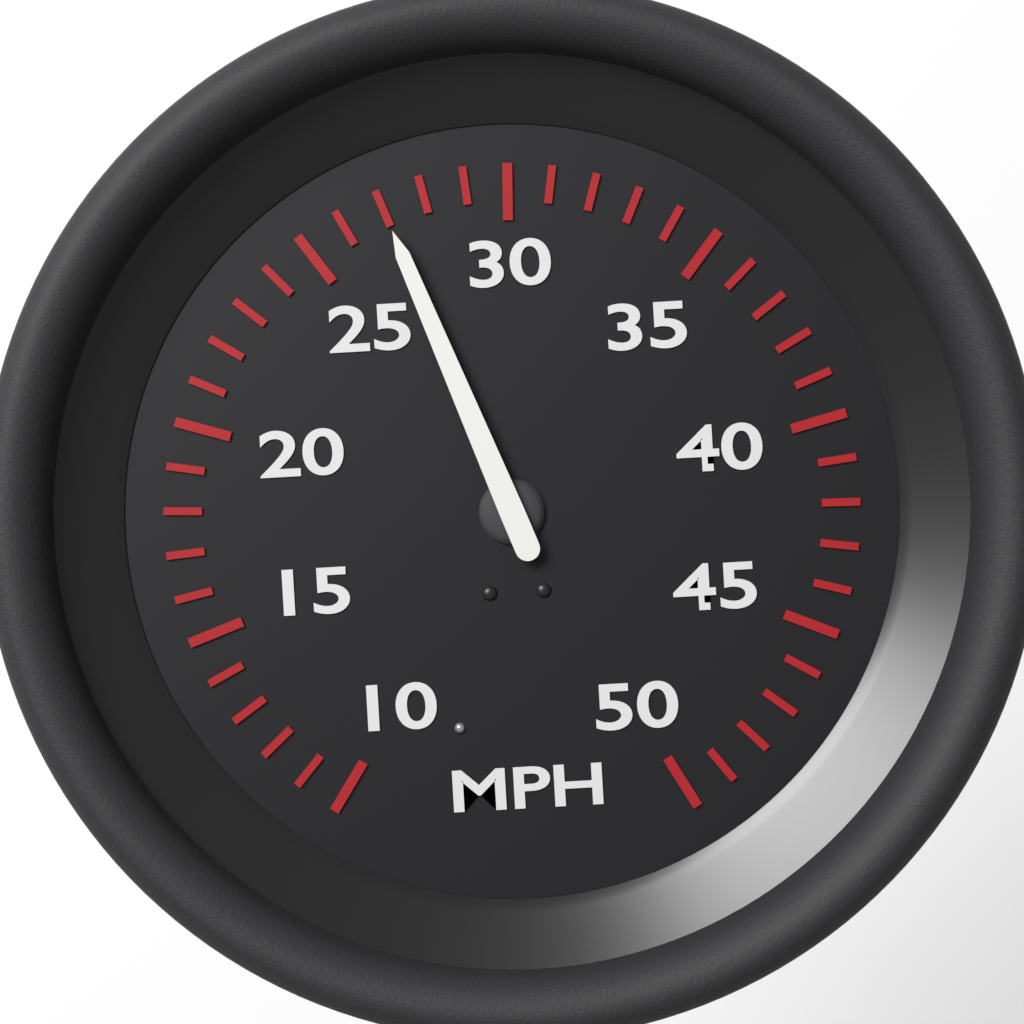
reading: 27 MPH
